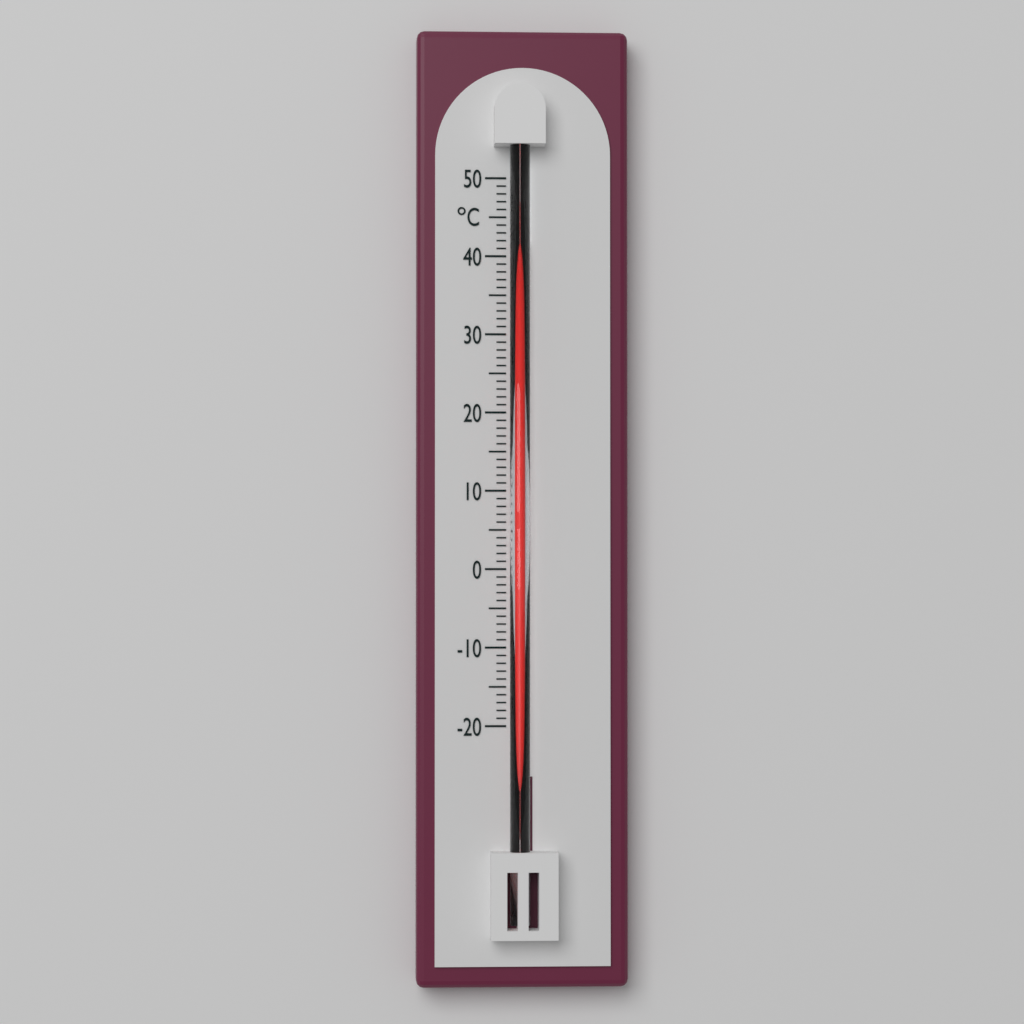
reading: 42 °C
